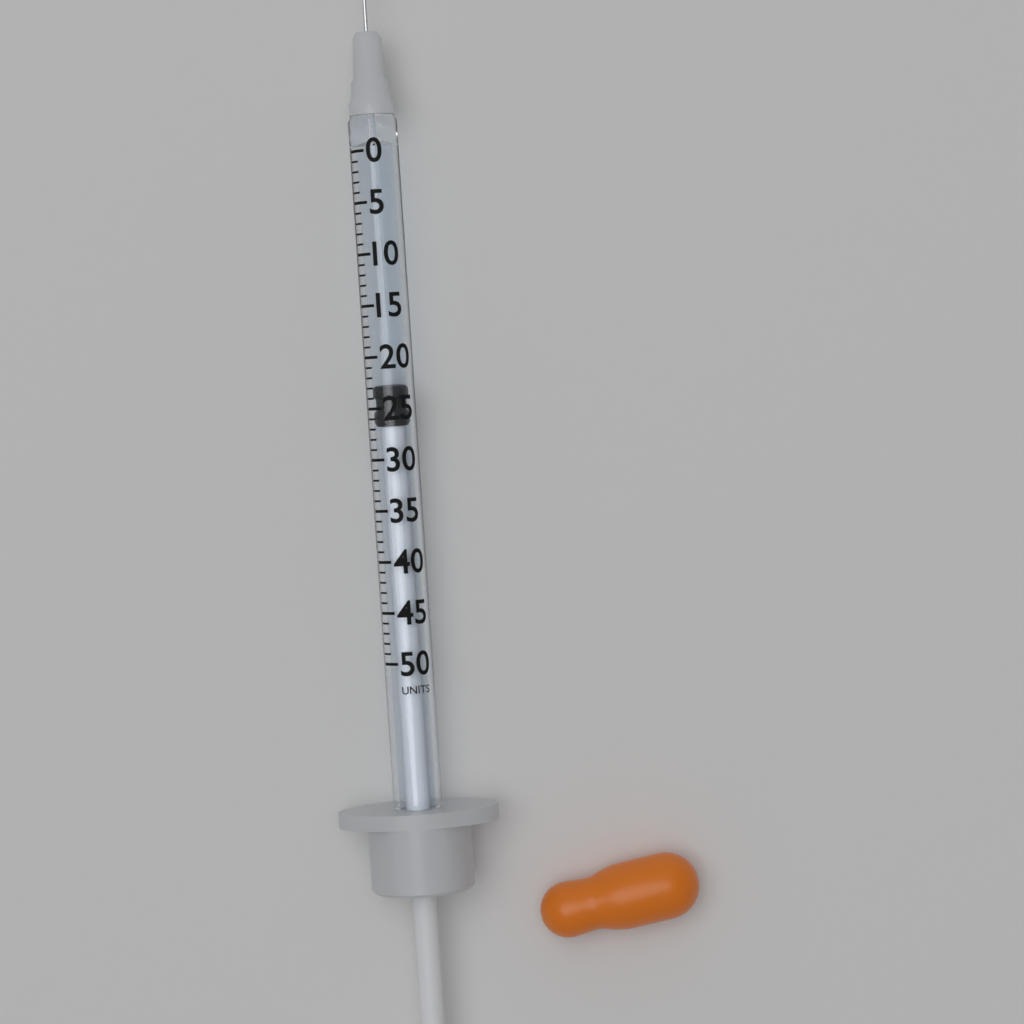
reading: 23 units
